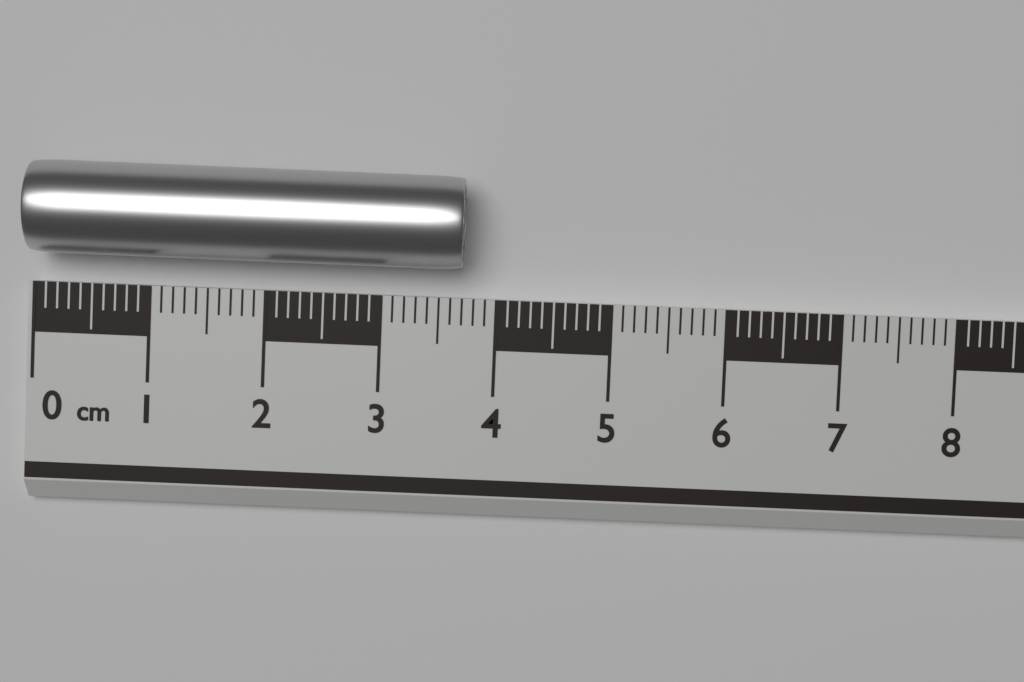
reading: 3.7 cm
